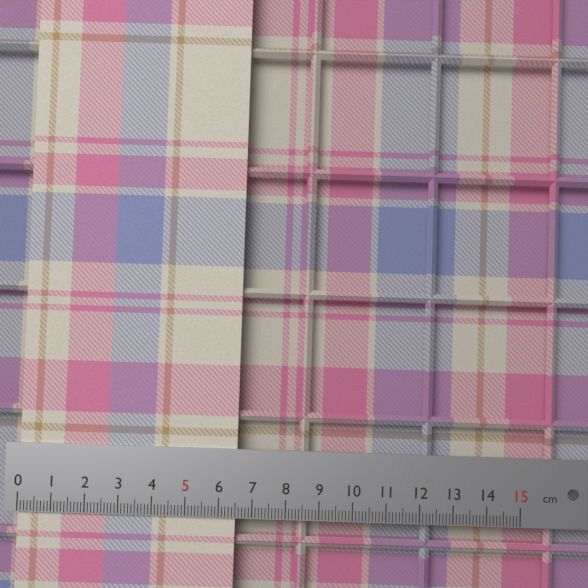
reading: 6.5 cm
